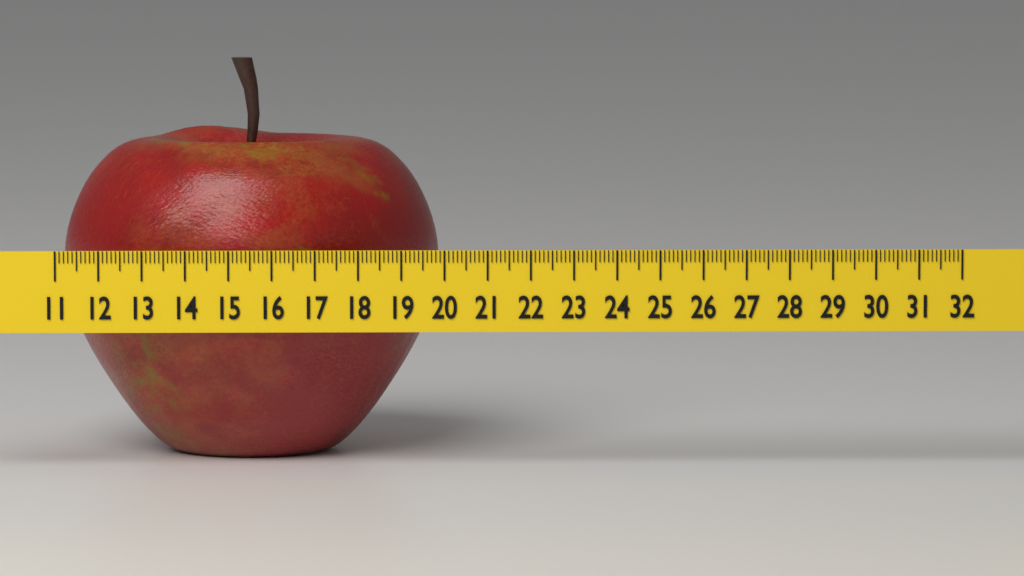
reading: 19.9 (no unit)
